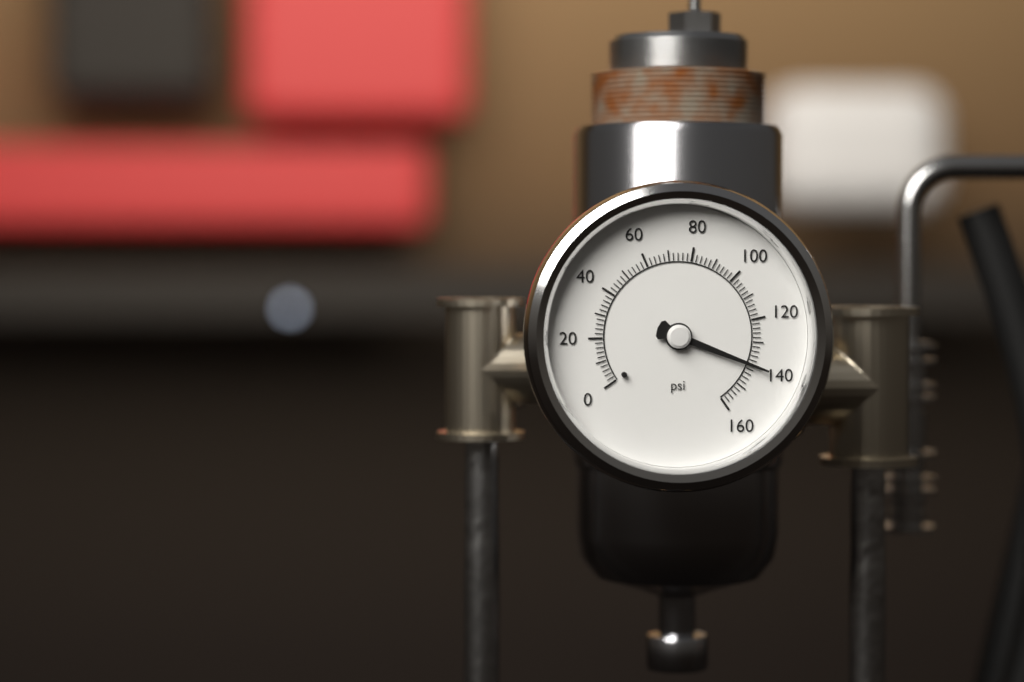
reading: 140 psi
